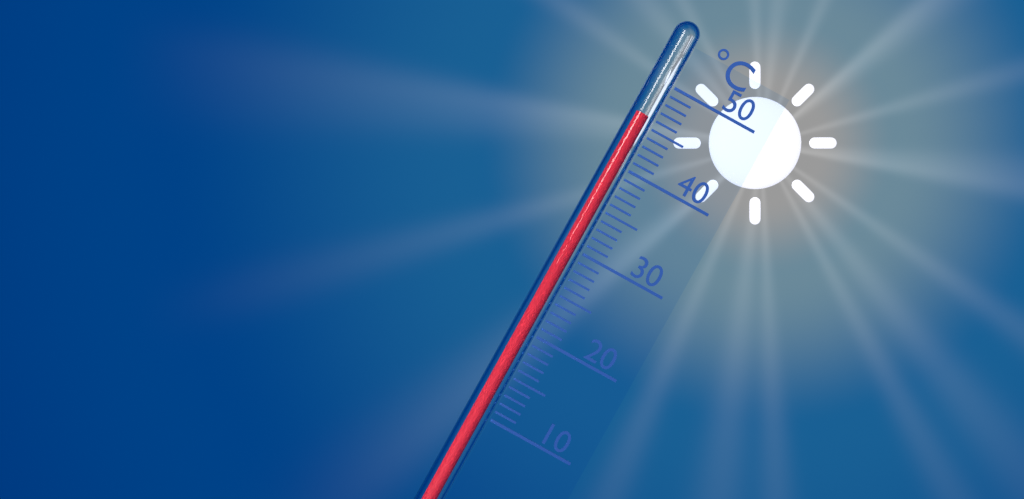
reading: 46 °C
